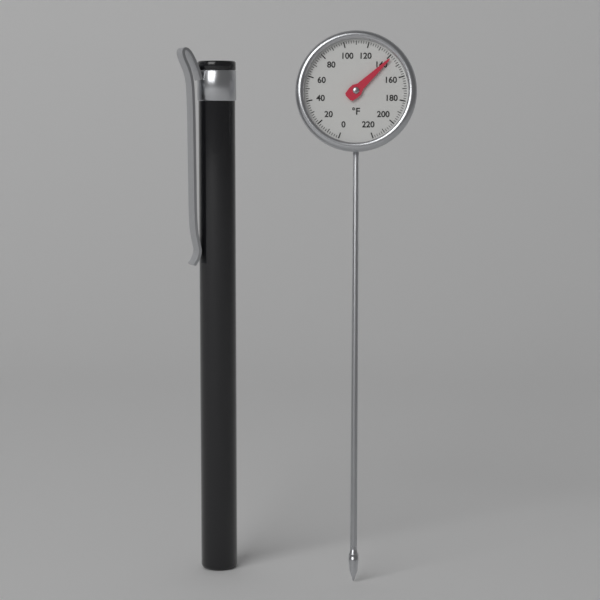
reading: 142 °F
